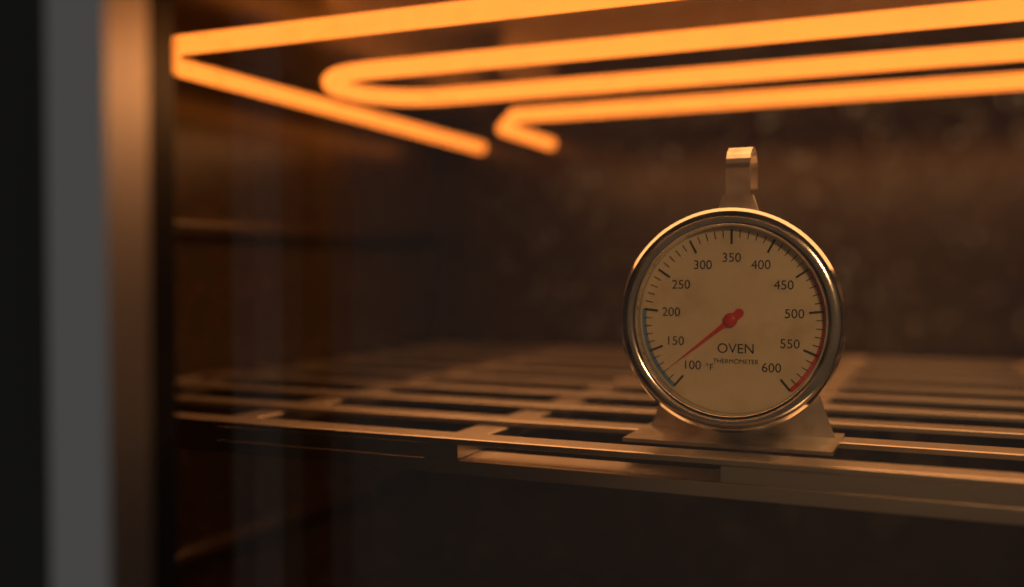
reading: 120 °F
